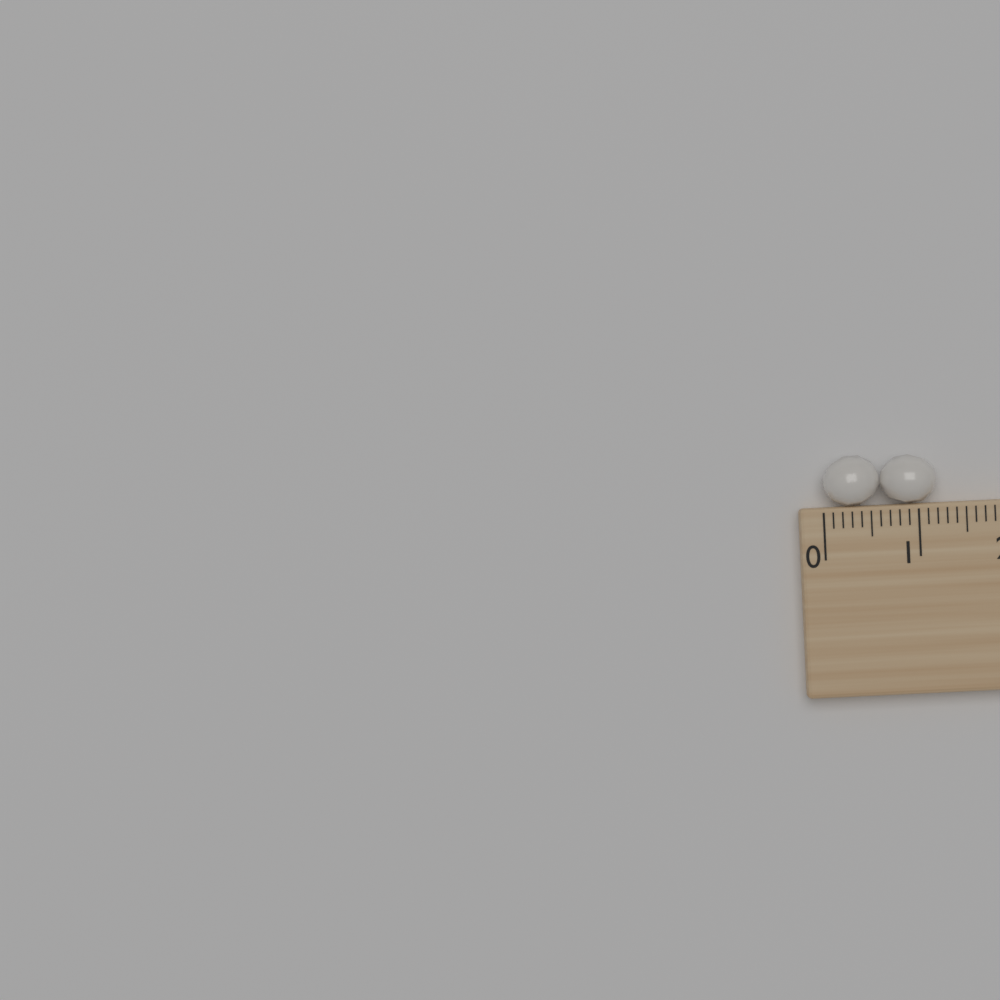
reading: 1.2 (no unit)
